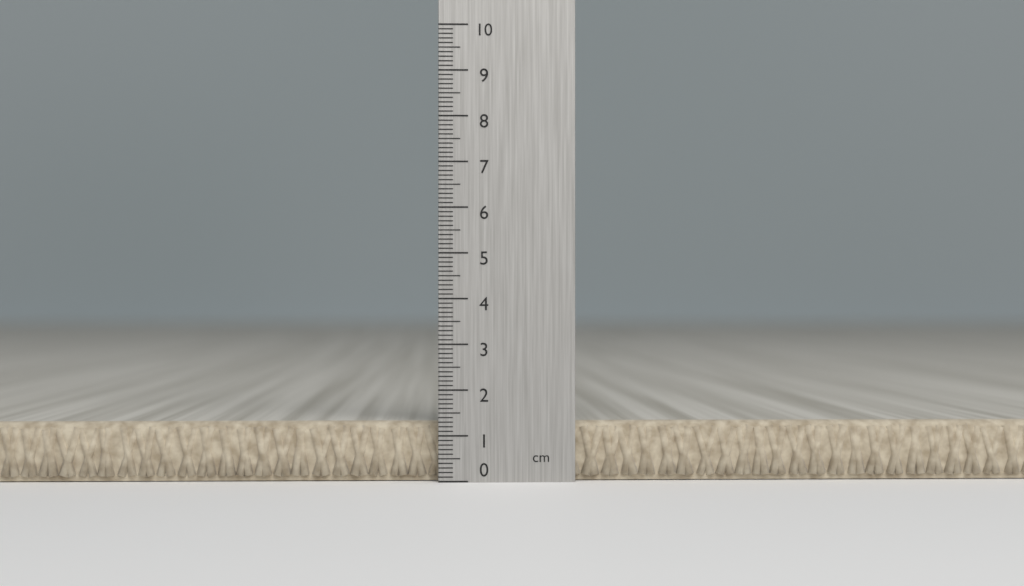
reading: 1.3 cm
